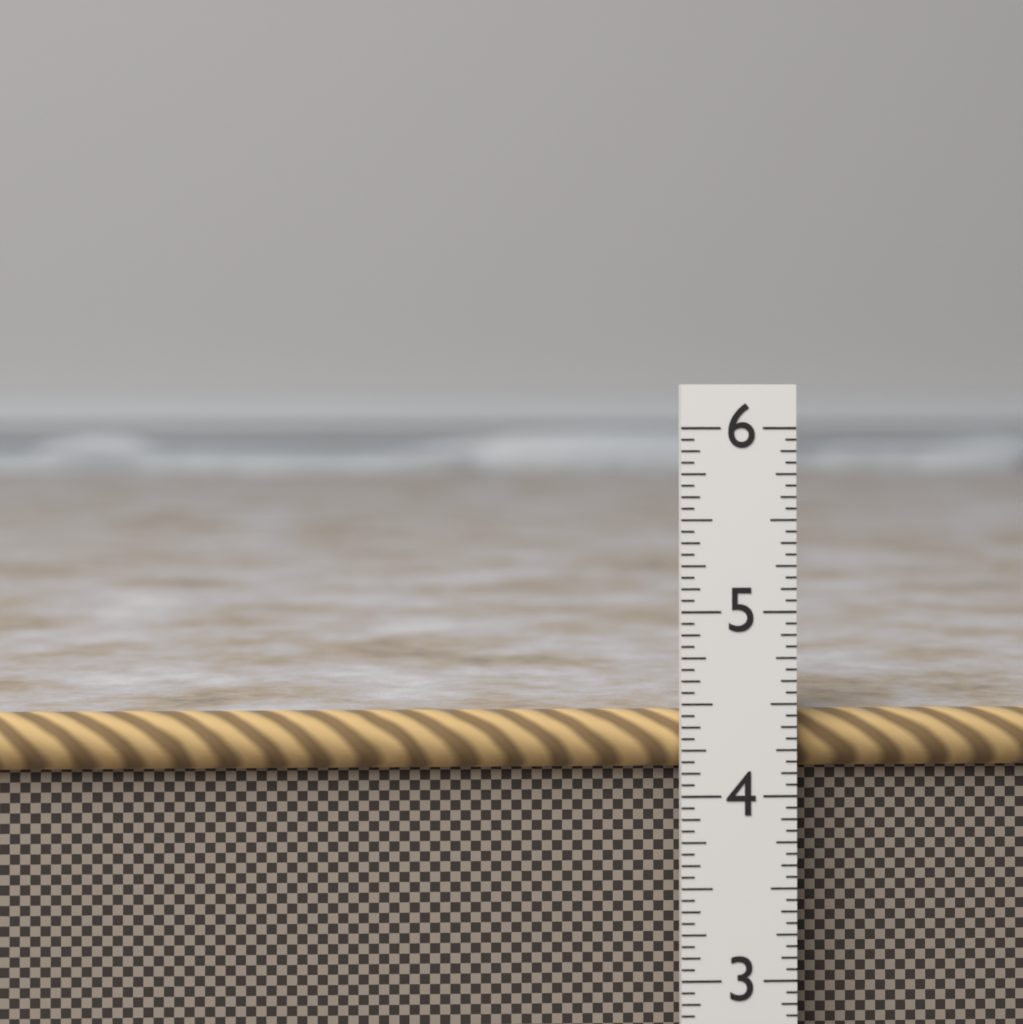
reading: 4.4375 in
